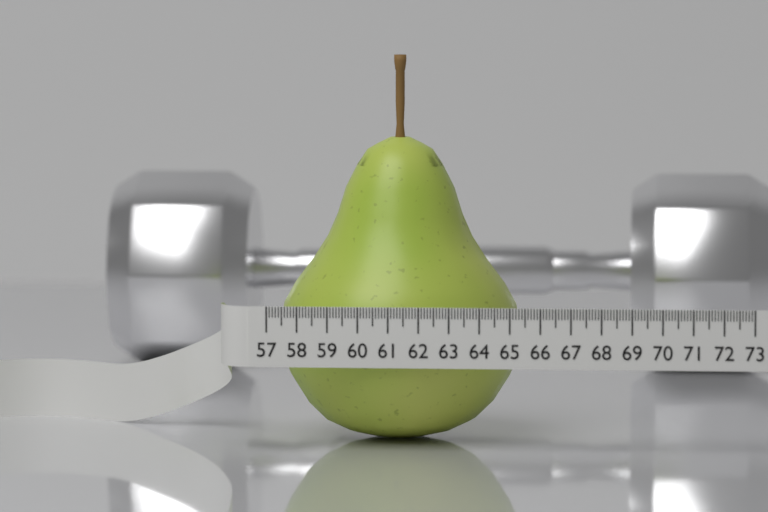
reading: 65.2 (no unit)
